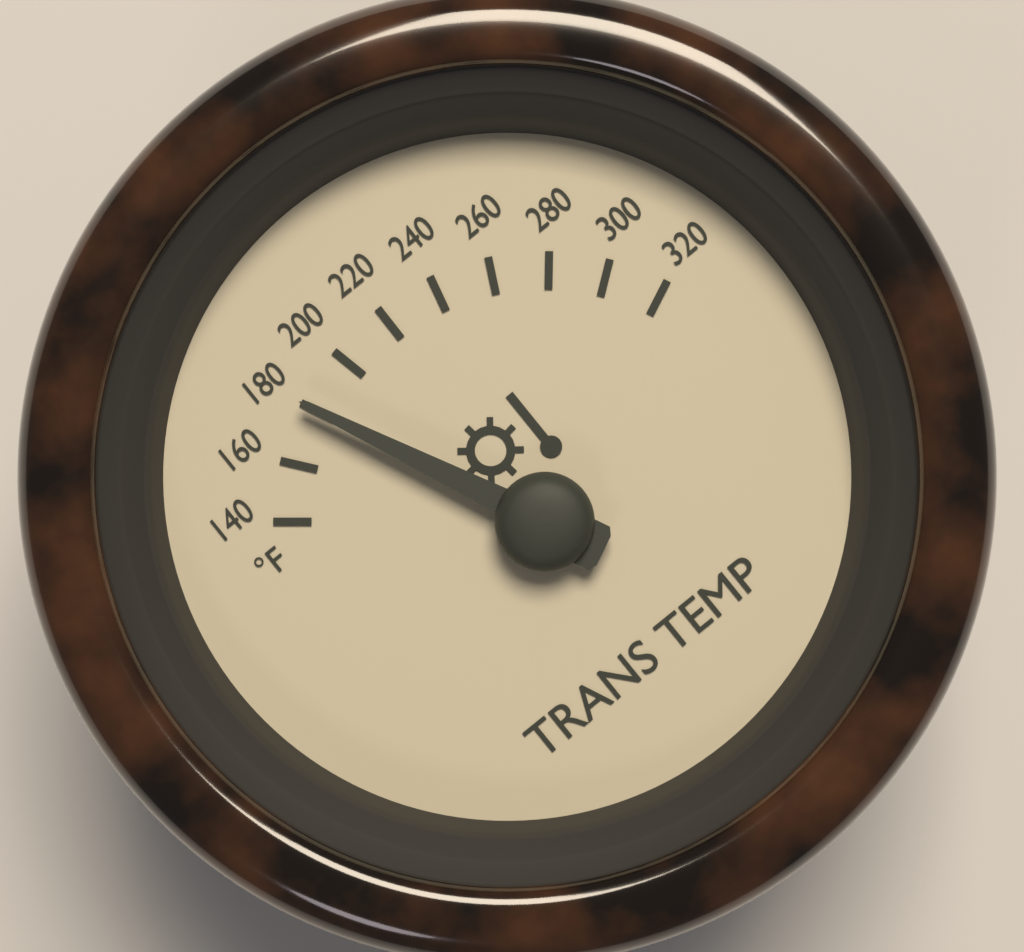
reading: 180 °F
